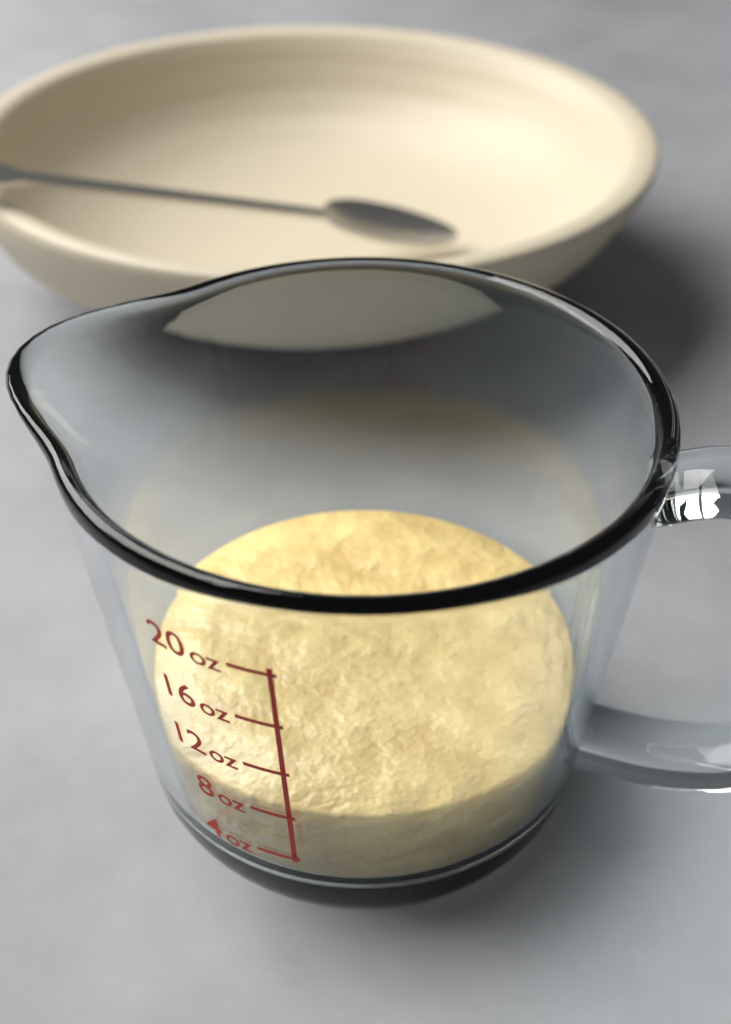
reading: 8 oz
